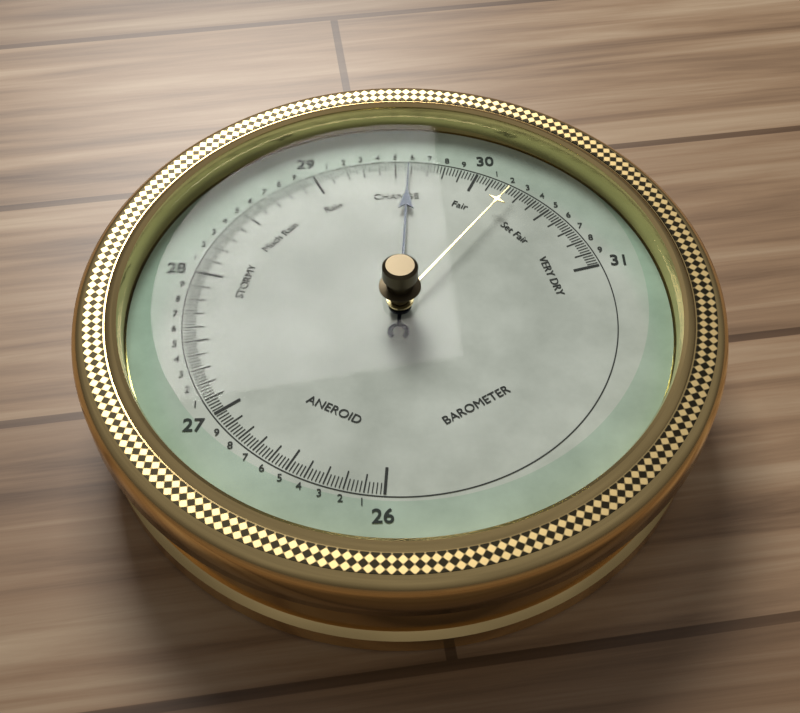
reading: 29.58 (no unit)
